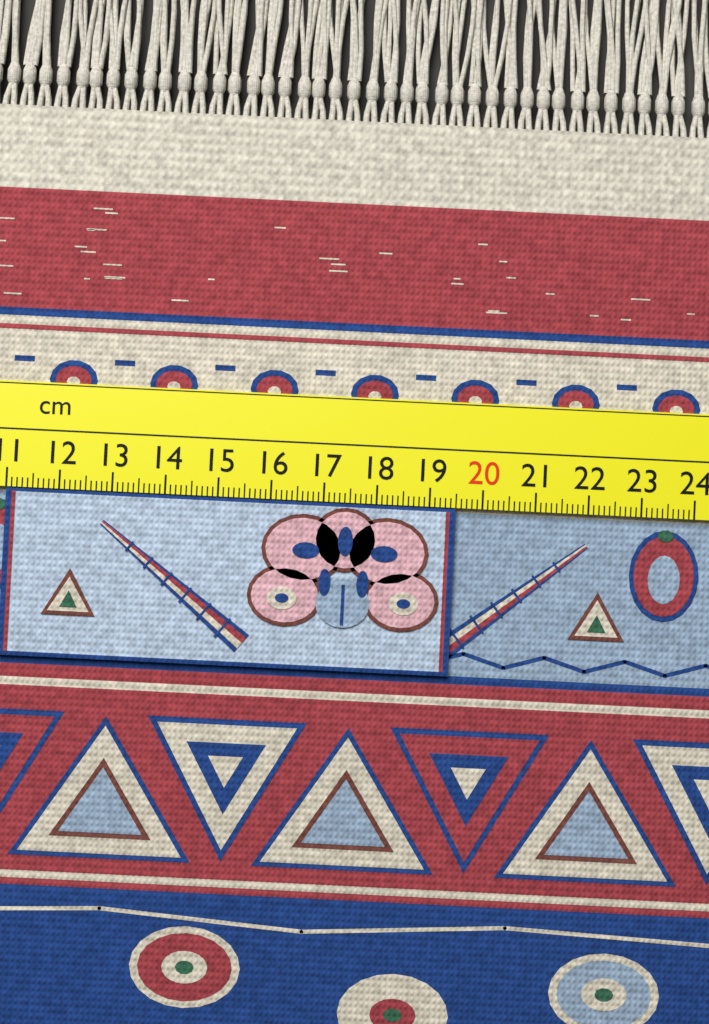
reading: 19.5 cm
